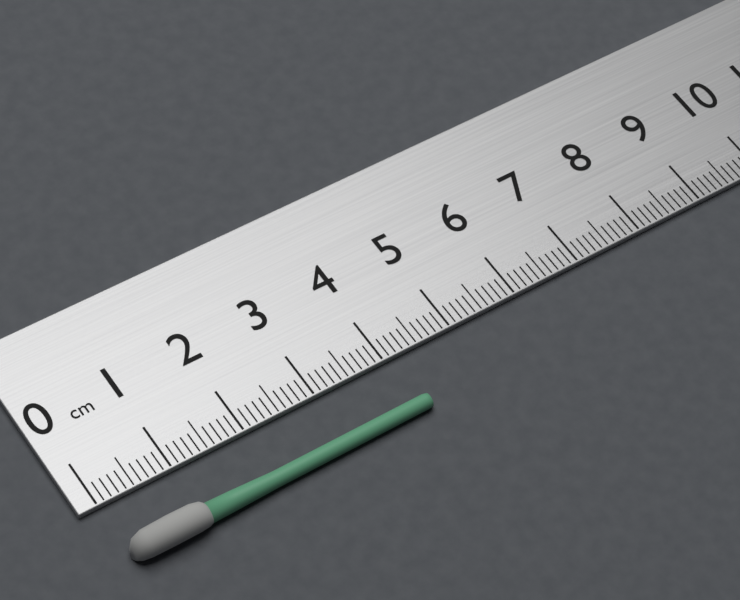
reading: 4.2 cm
